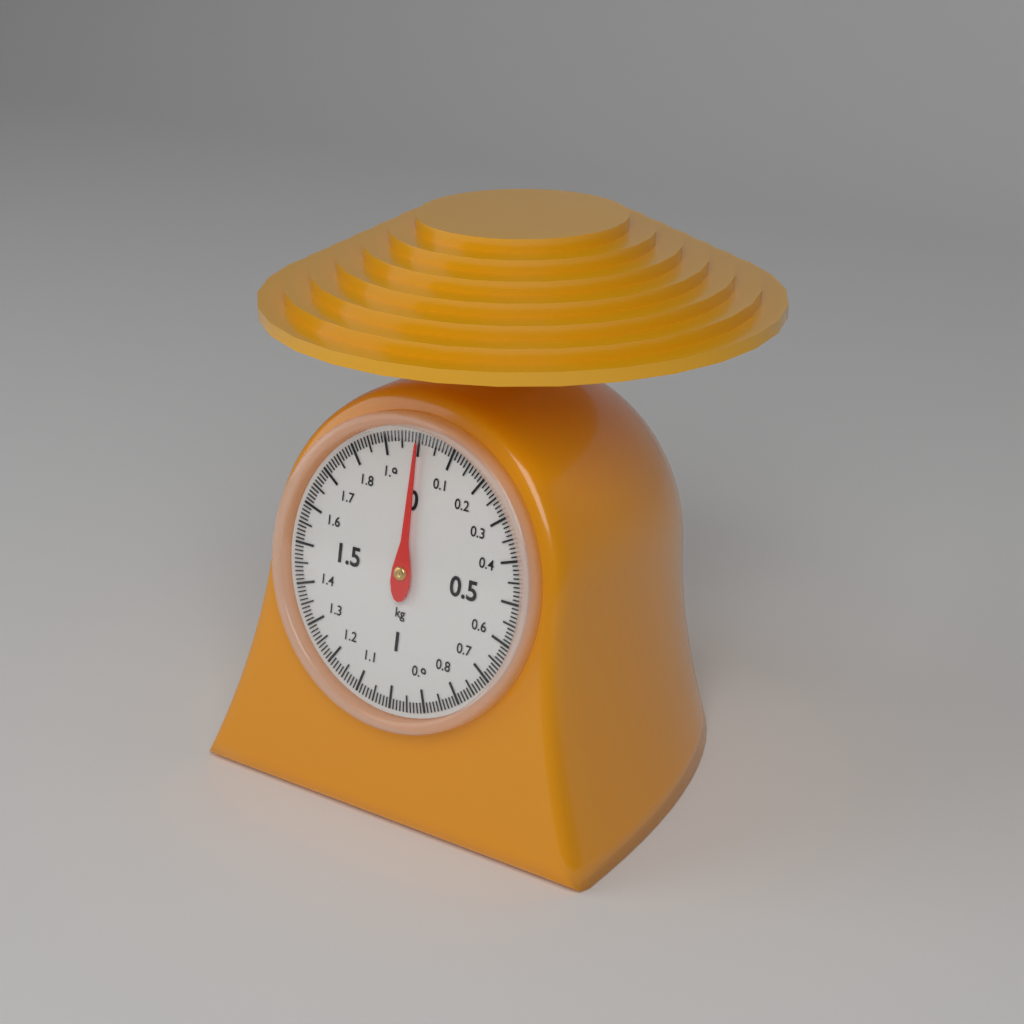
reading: 0.00 kg
